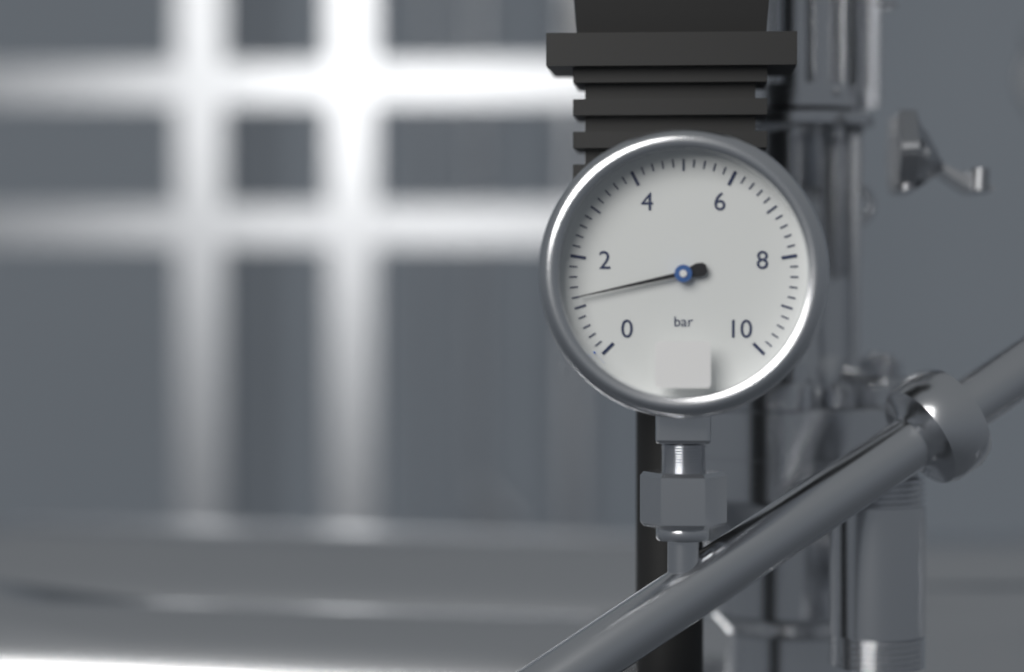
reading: 1.2 bar
